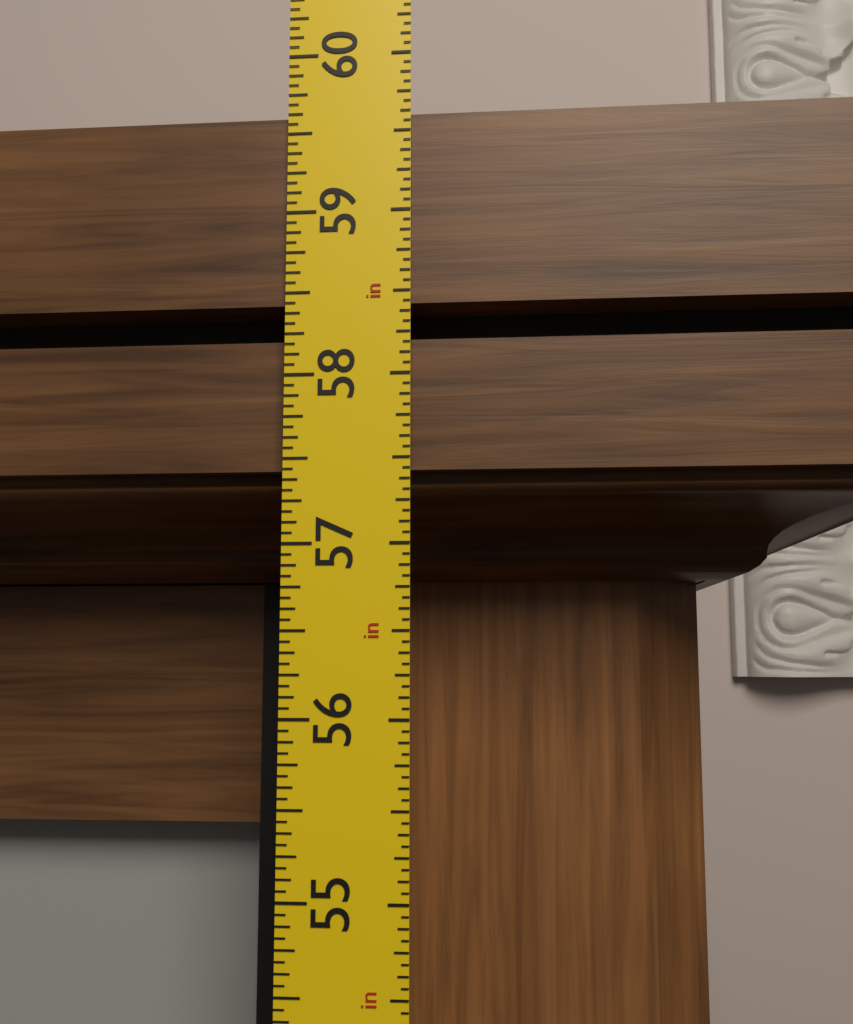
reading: 59.6250 in
